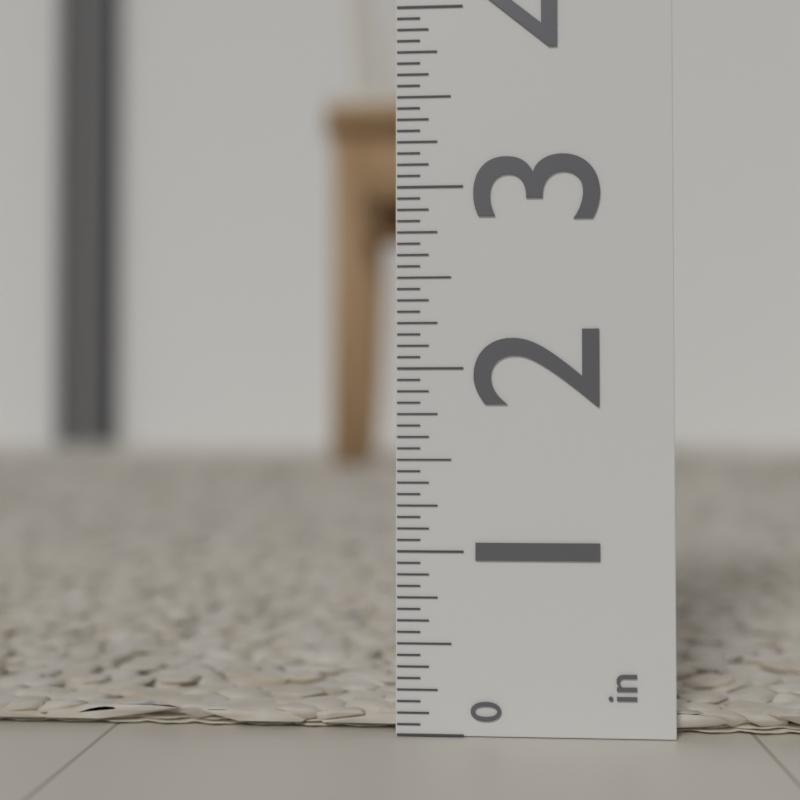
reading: 0.1250 in
